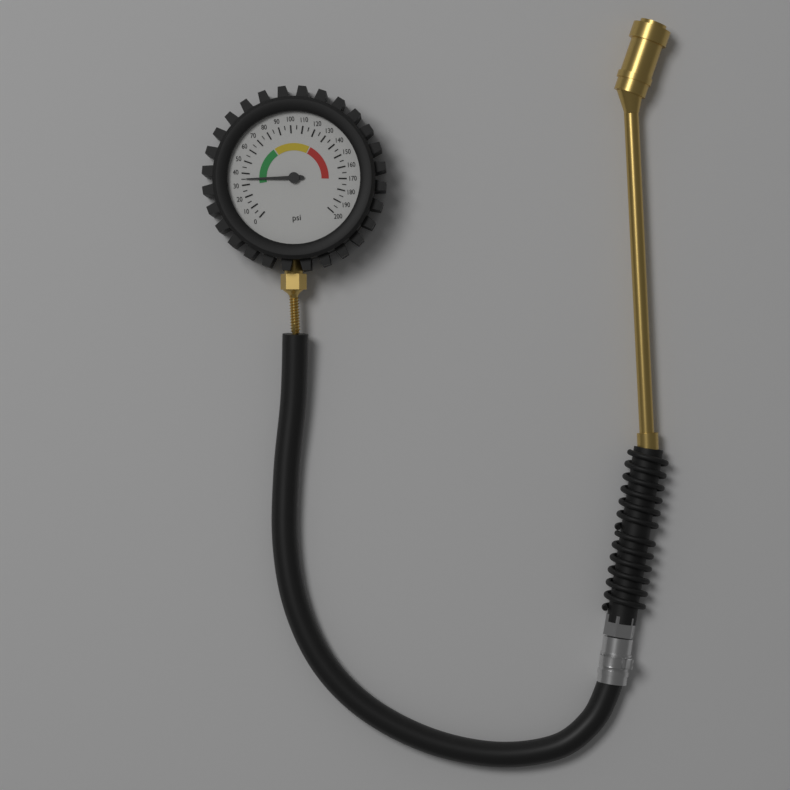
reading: 35 psi
